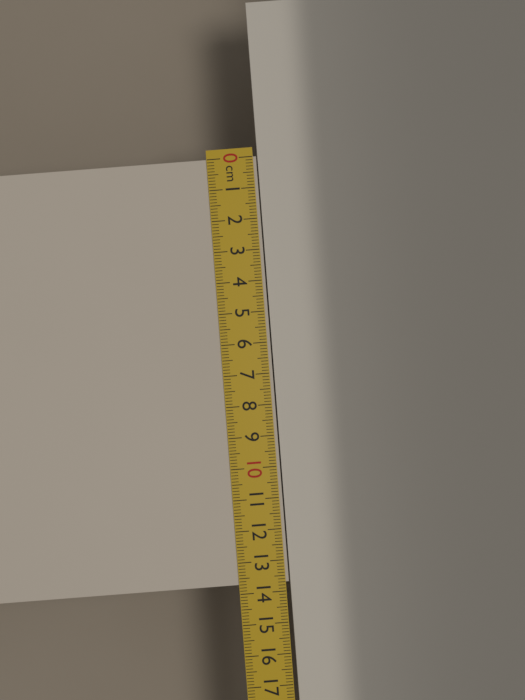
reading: 13.7 cm
